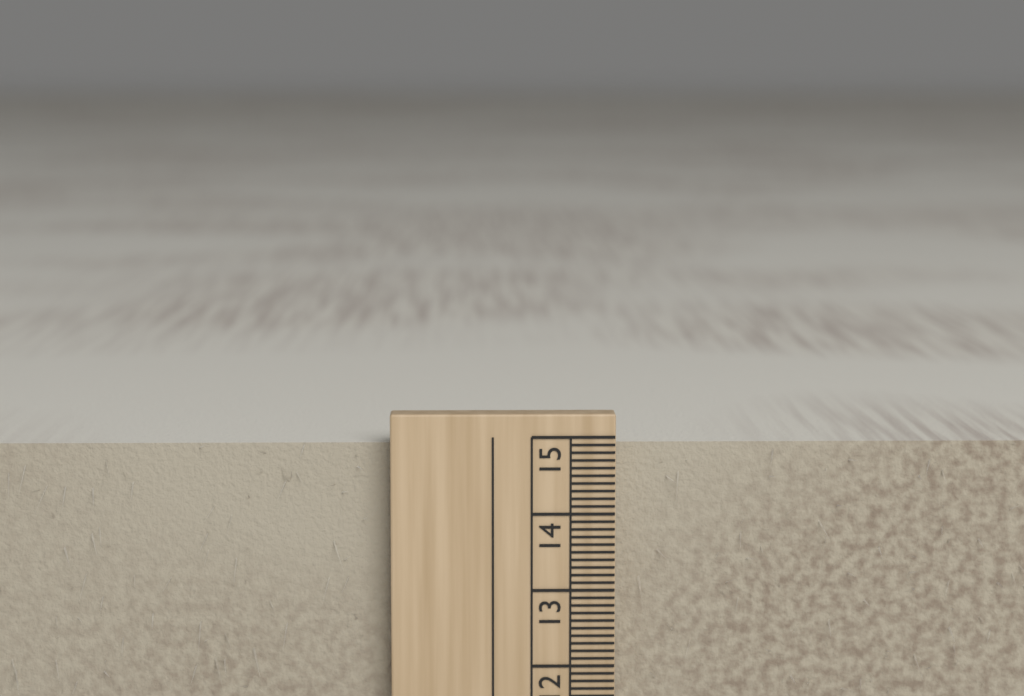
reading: 14.9 cm
